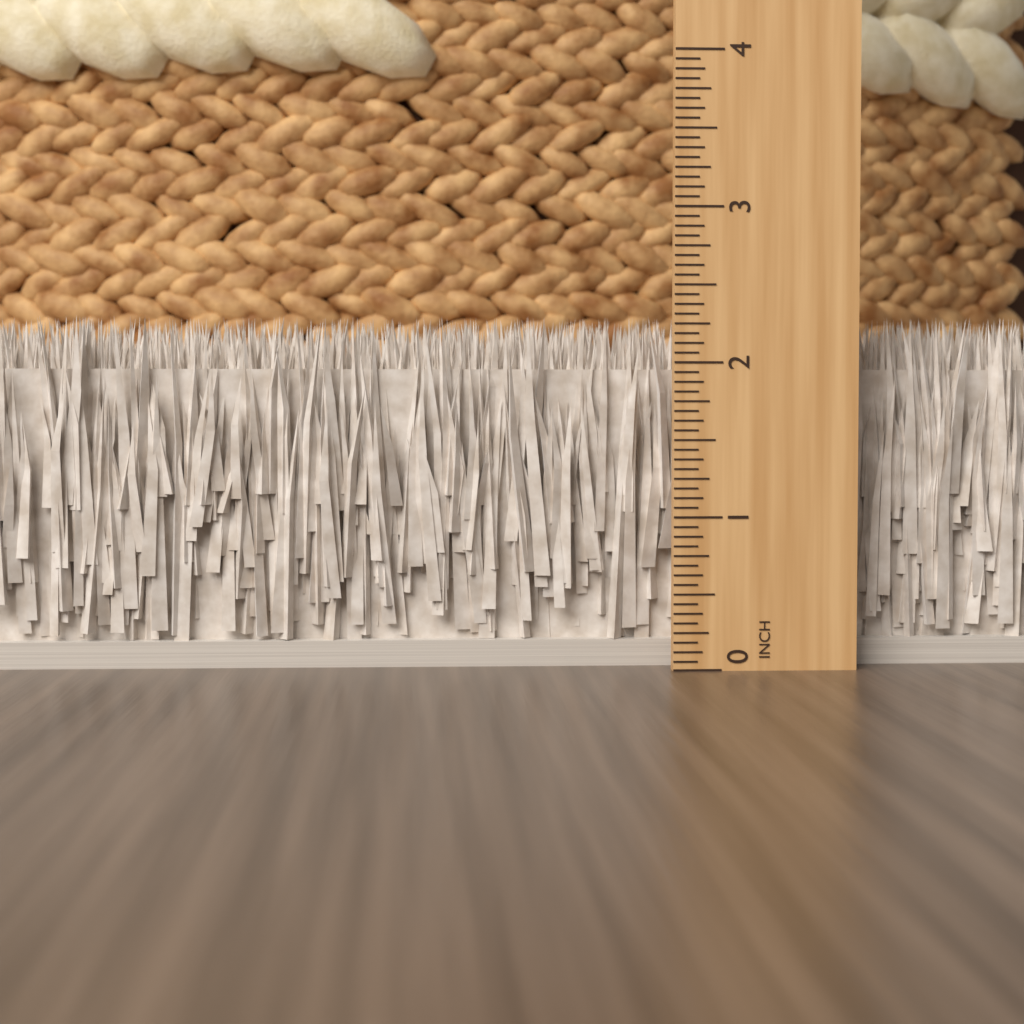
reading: 2.3125 in
